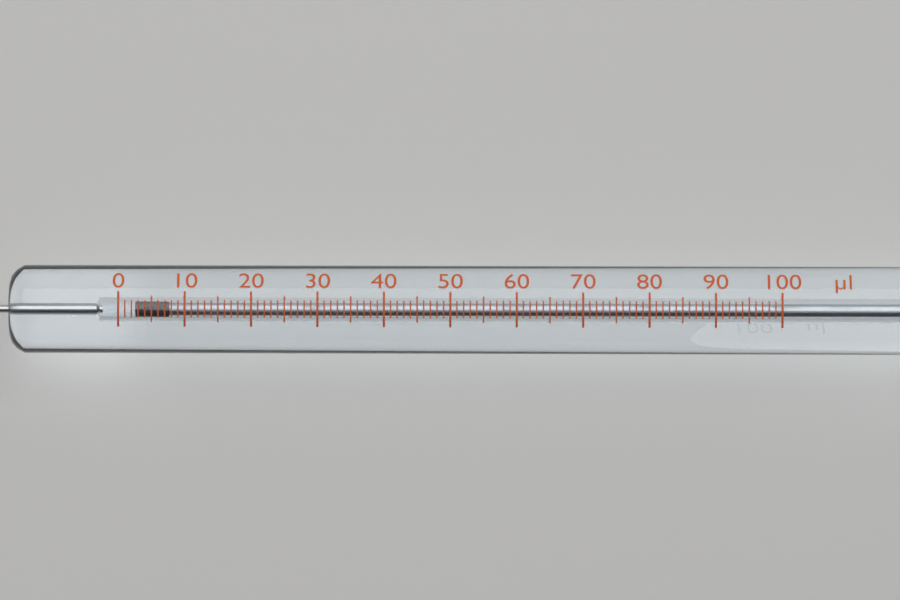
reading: 3 µl
